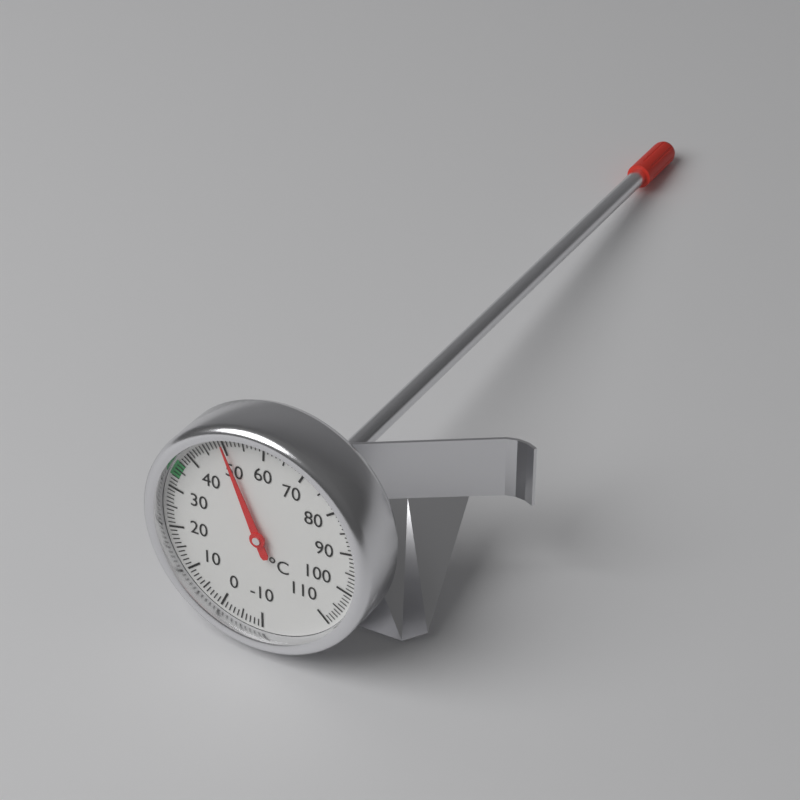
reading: 50 °C
